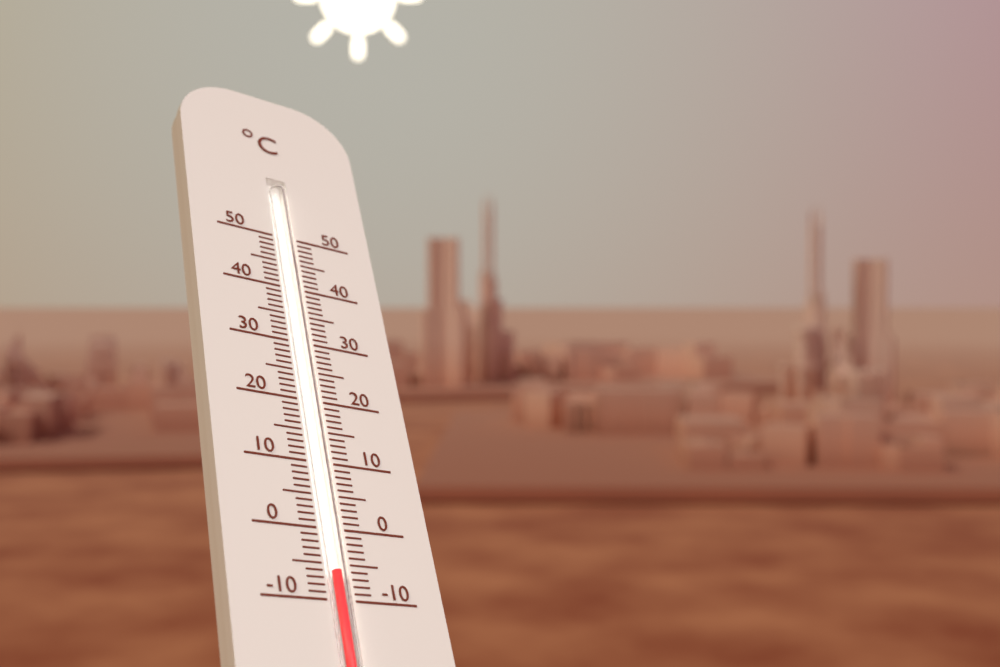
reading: -6 °C
